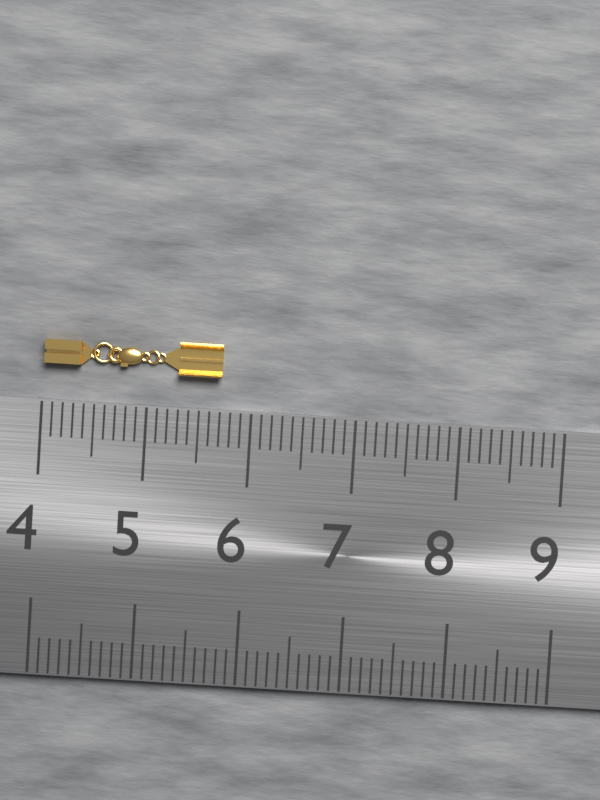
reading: 5.7 (no unit)
